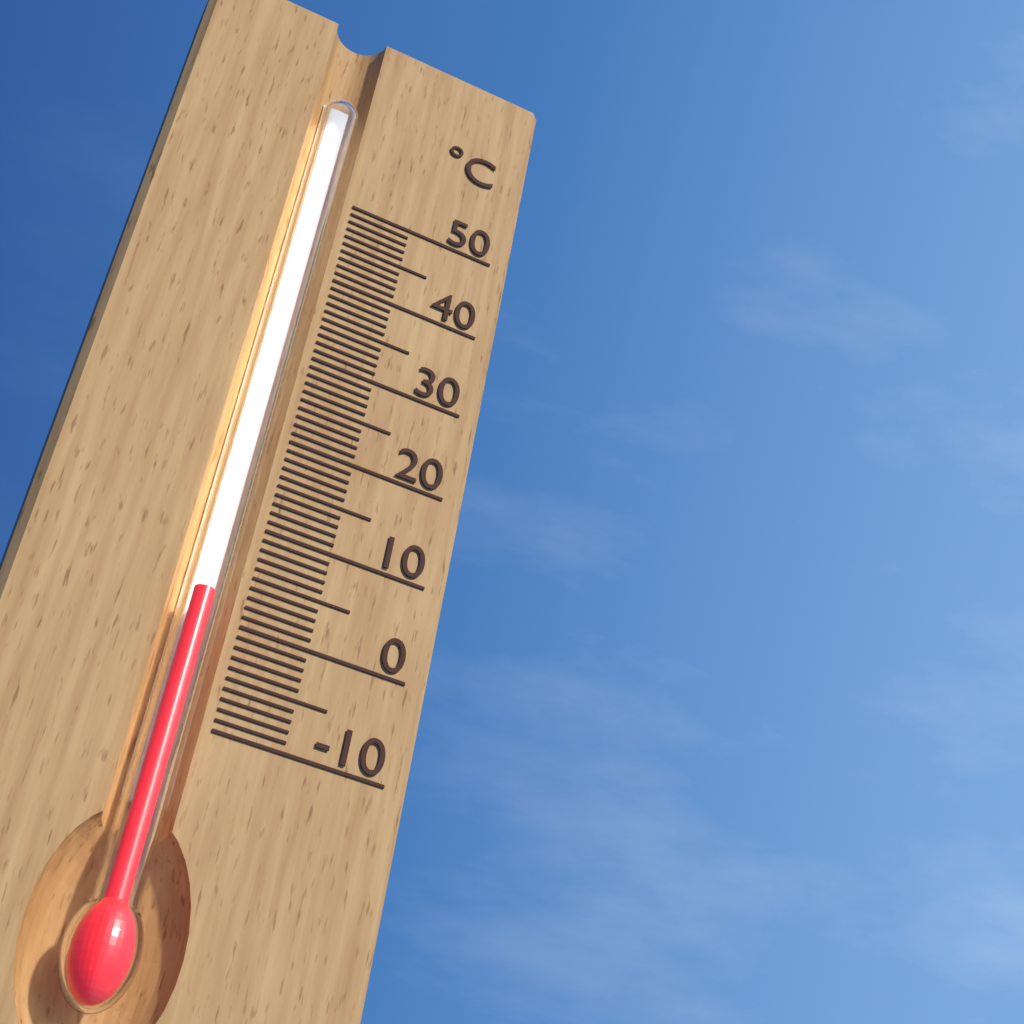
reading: 2 °C
